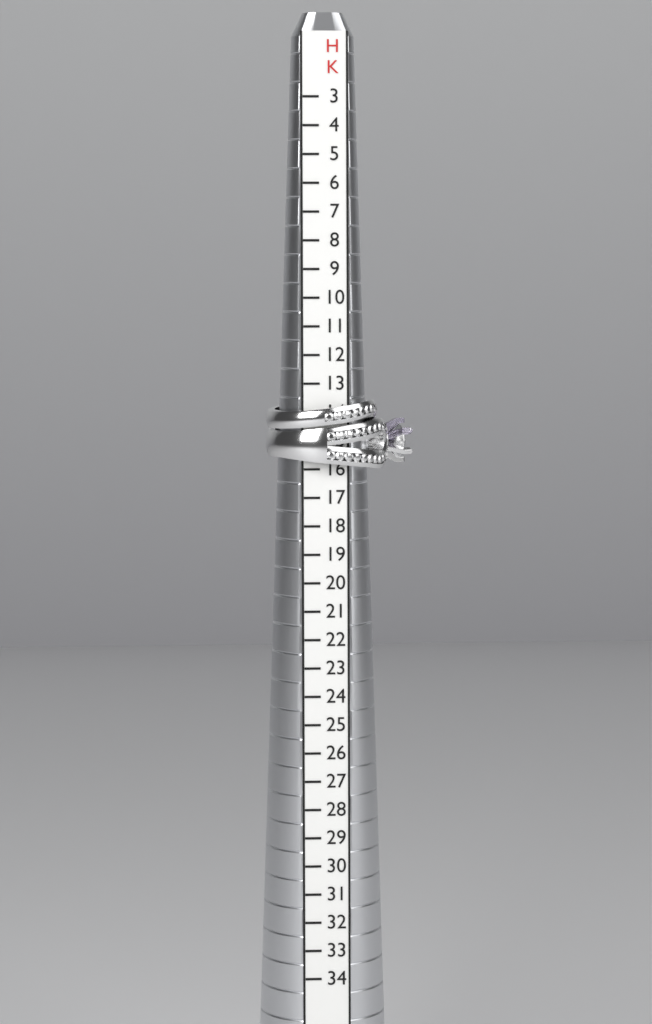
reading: 16 HK
